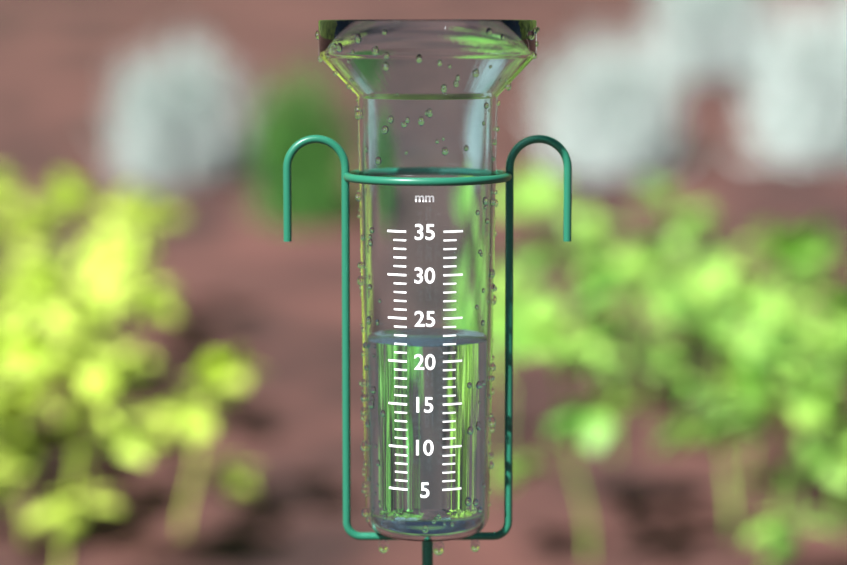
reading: 22 mm
